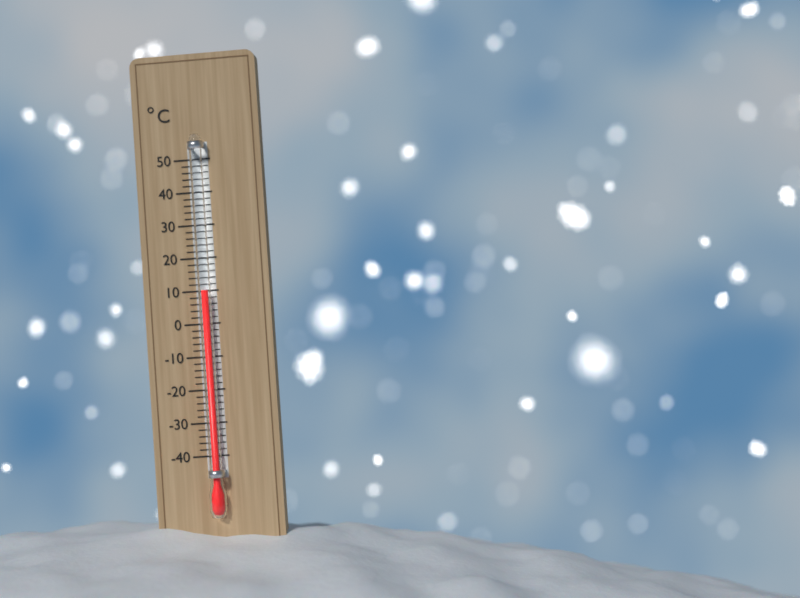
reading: 10 °C
